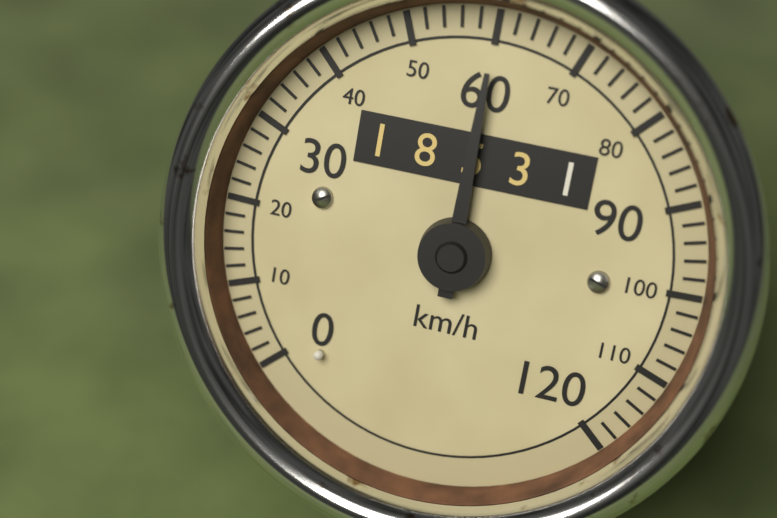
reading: 60 km/h
